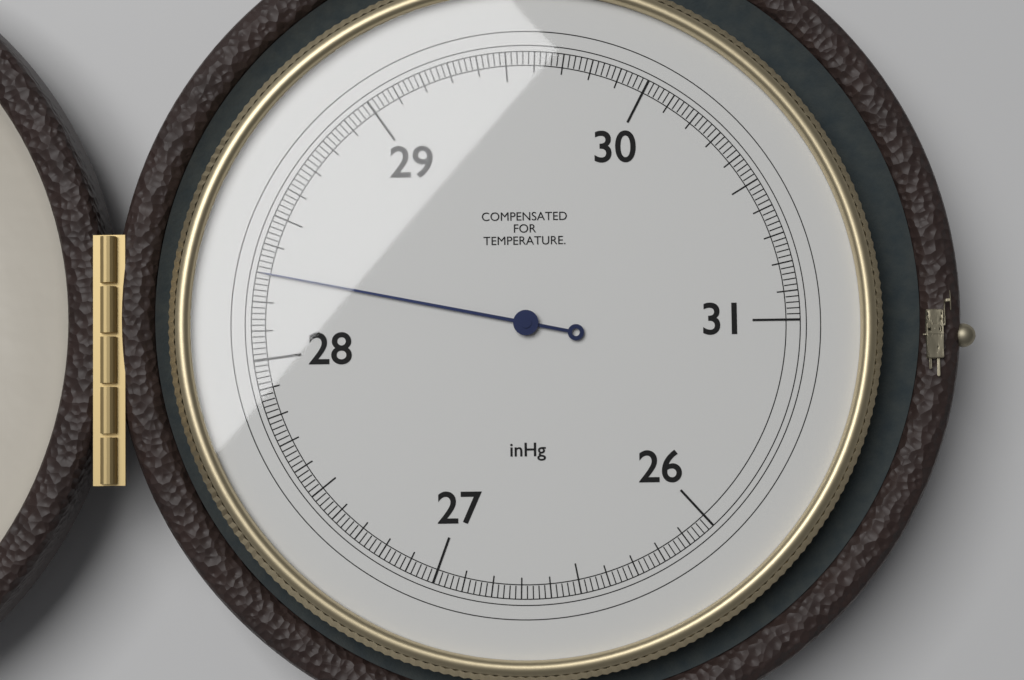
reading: 28.30 inHg
